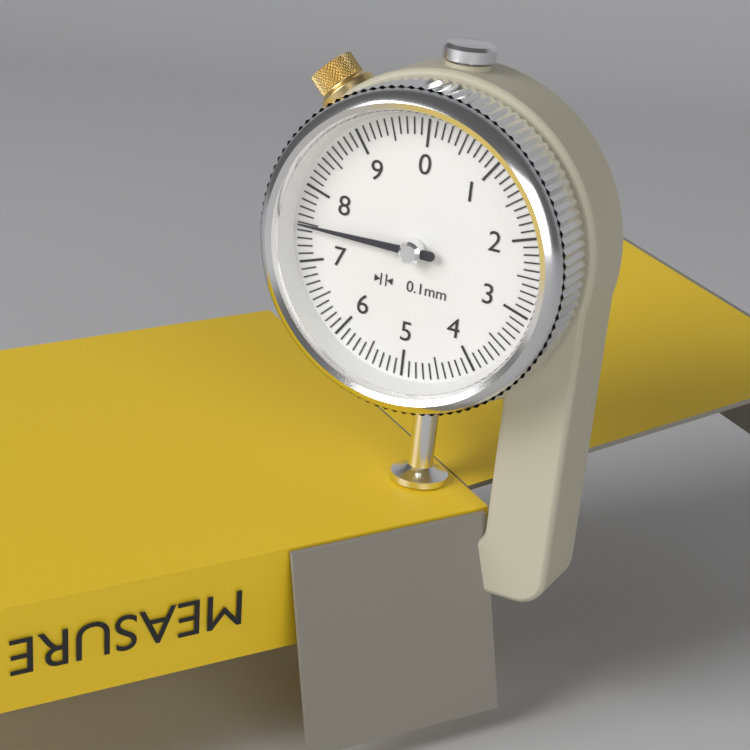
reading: 7.5 mm
